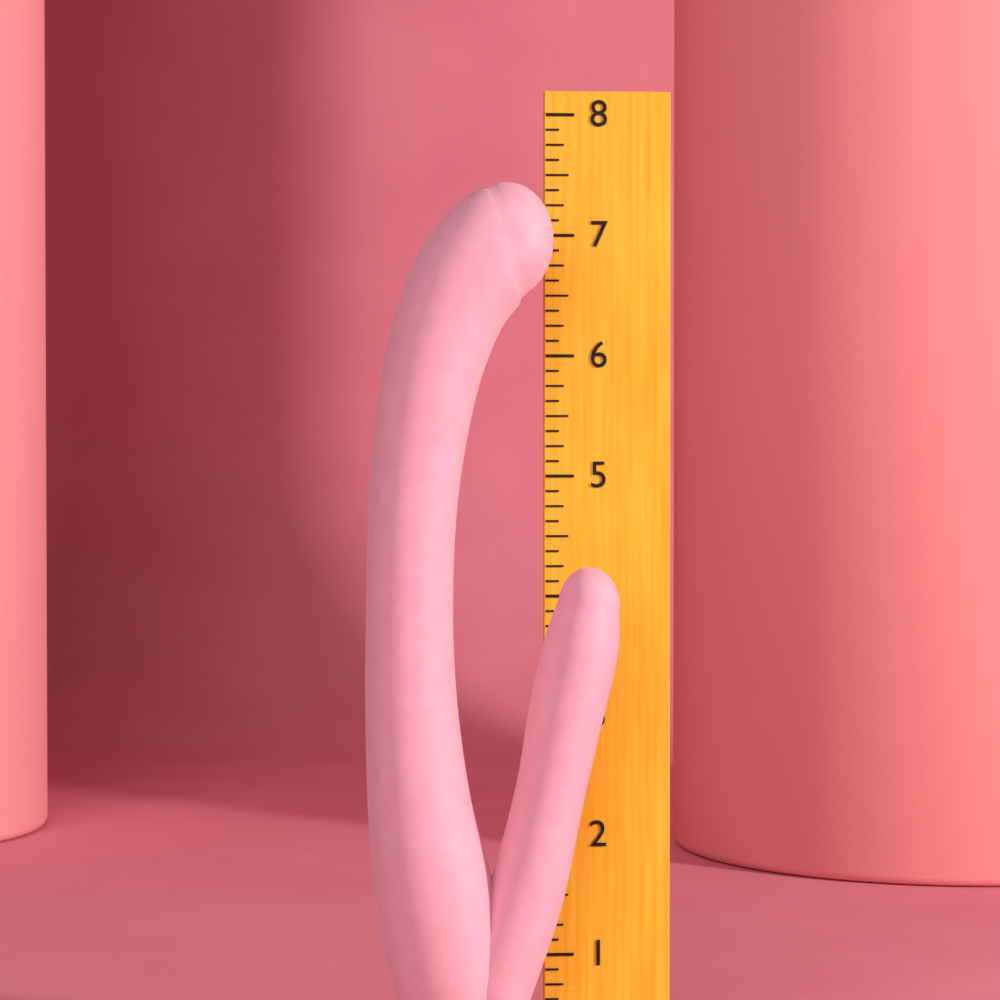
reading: 7.375 in
